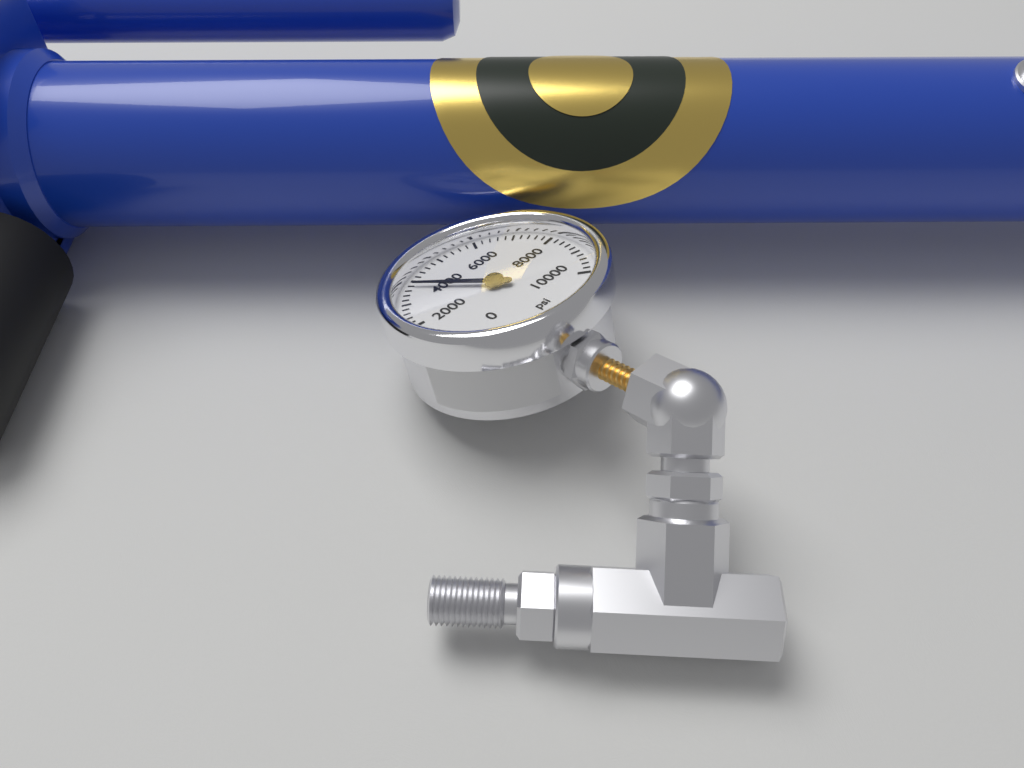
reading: 3800 psi
